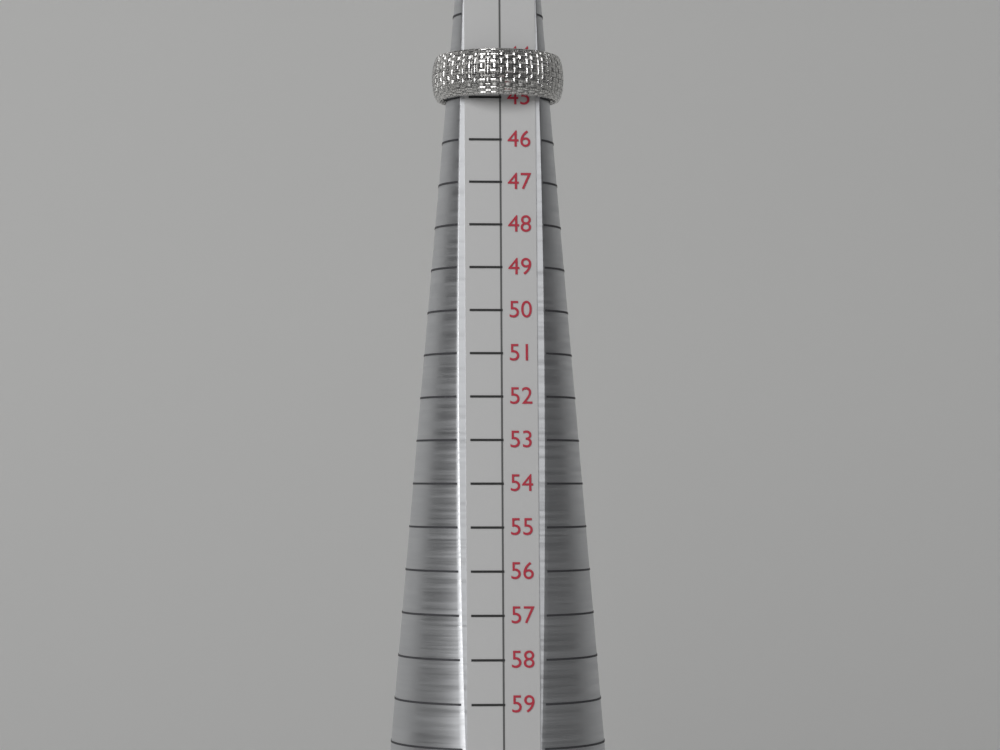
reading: 45 (no unit)
